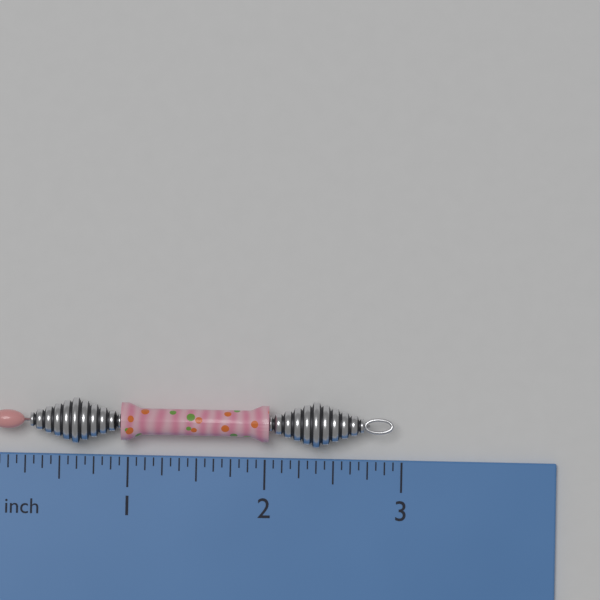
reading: 2.9375 inch
